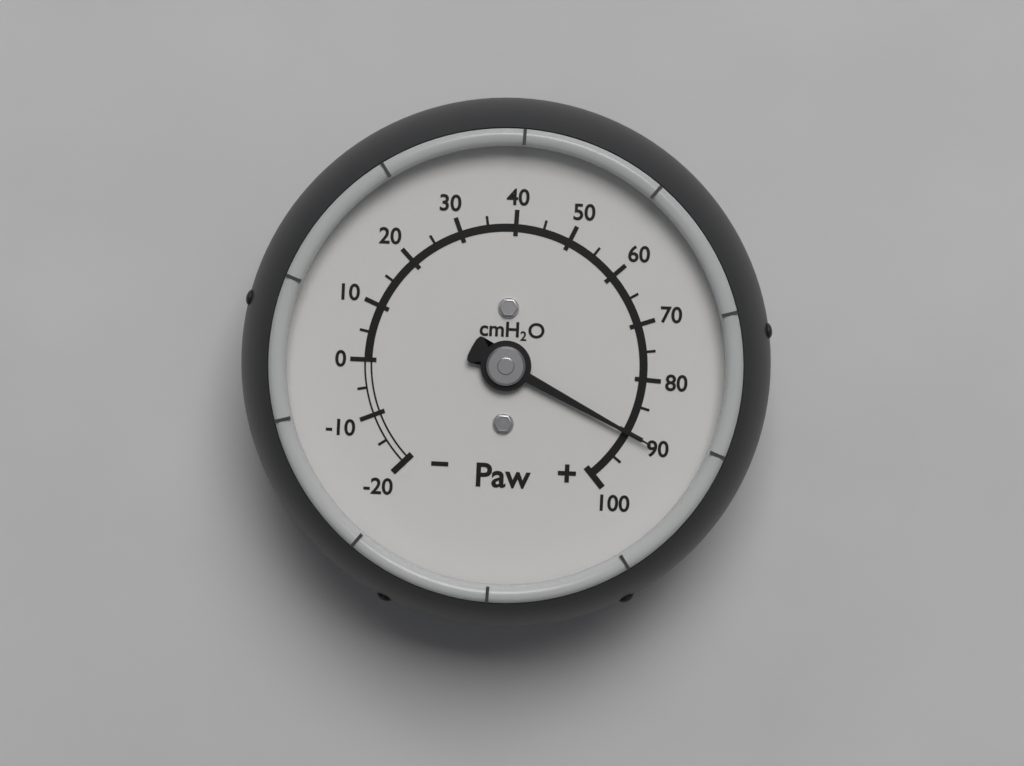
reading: 90 cmH2O
